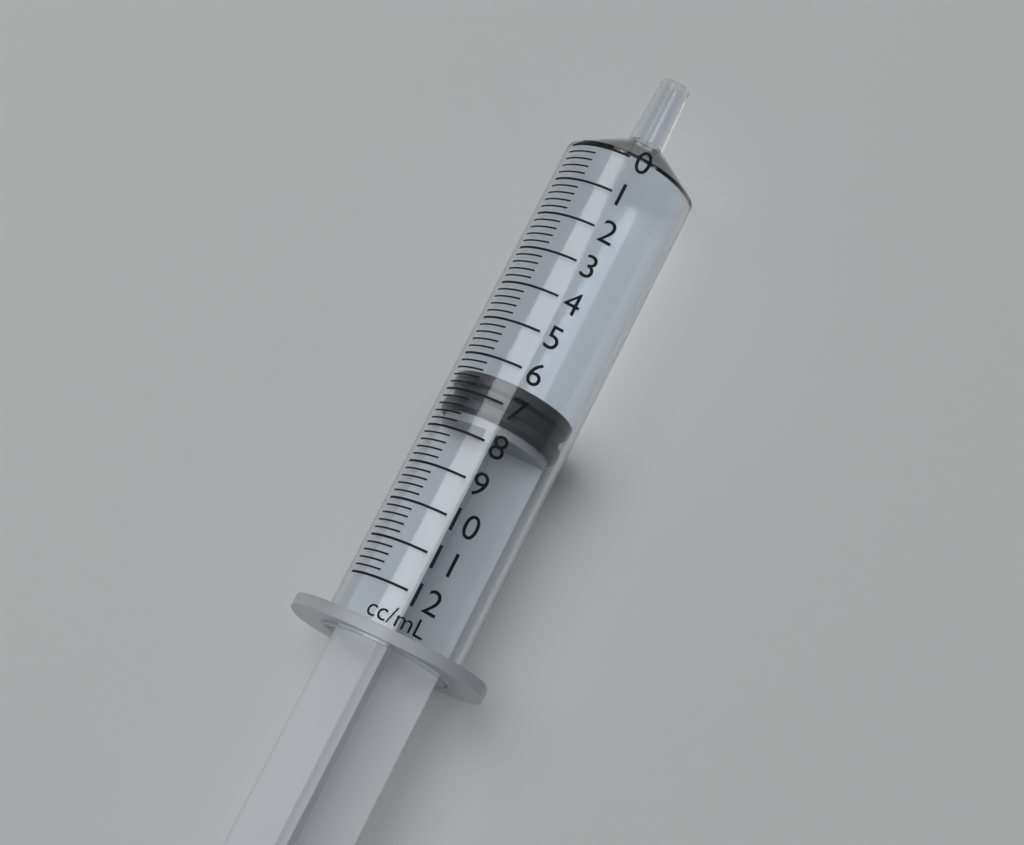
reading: 6.4 ml
